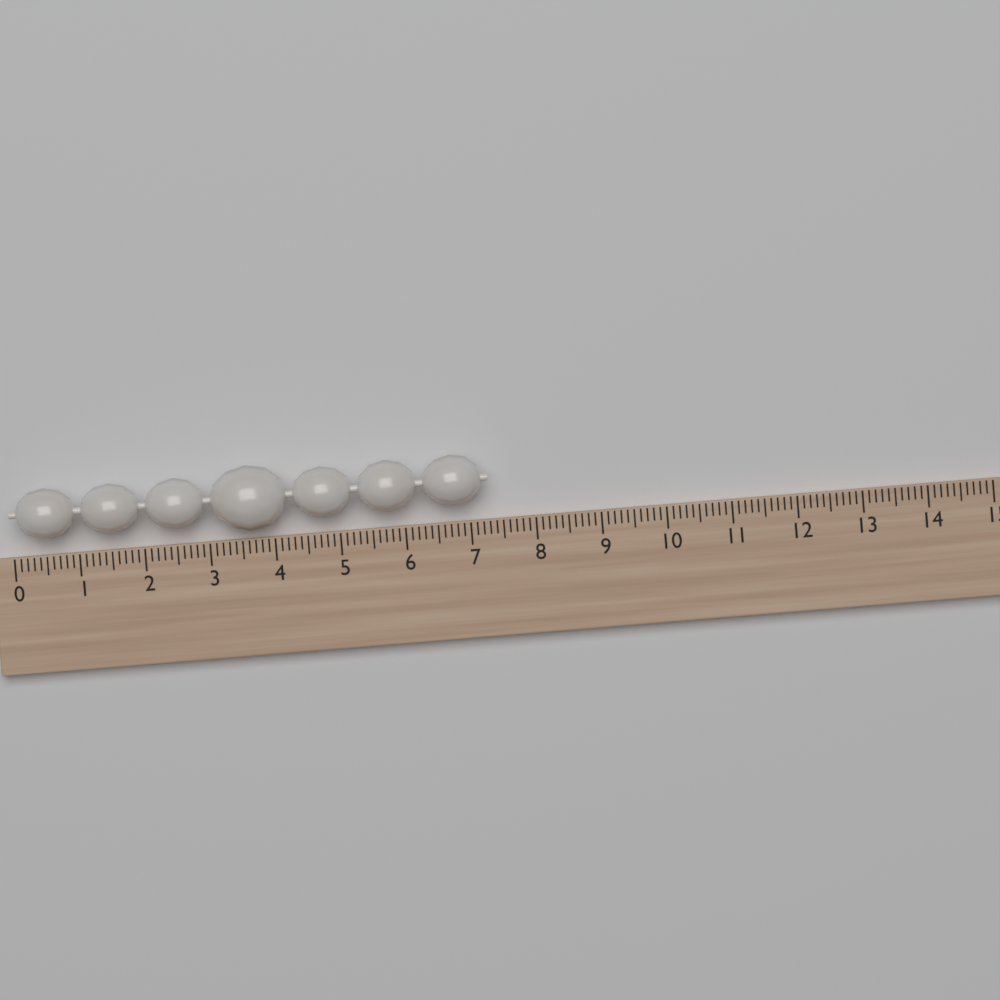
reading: 7.3 (no unit)
